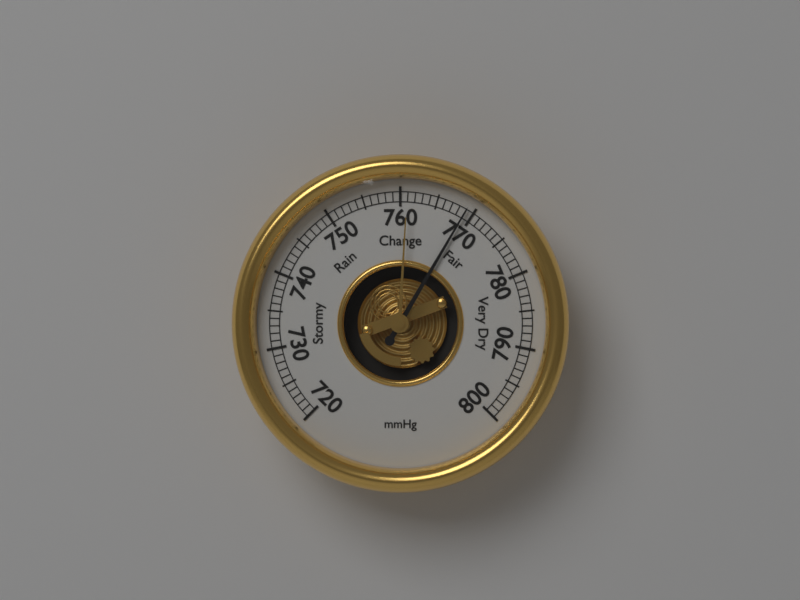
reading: 769 mmHg
